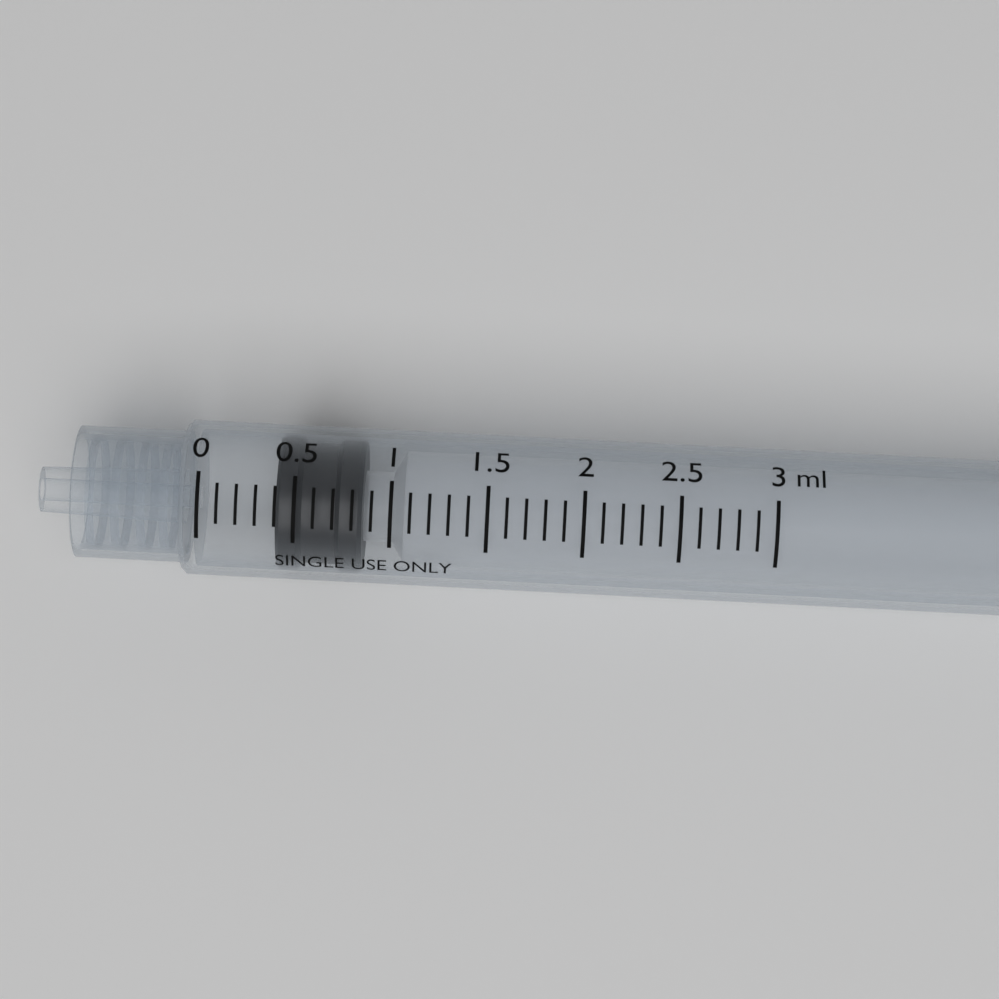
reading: 0.4 ml
